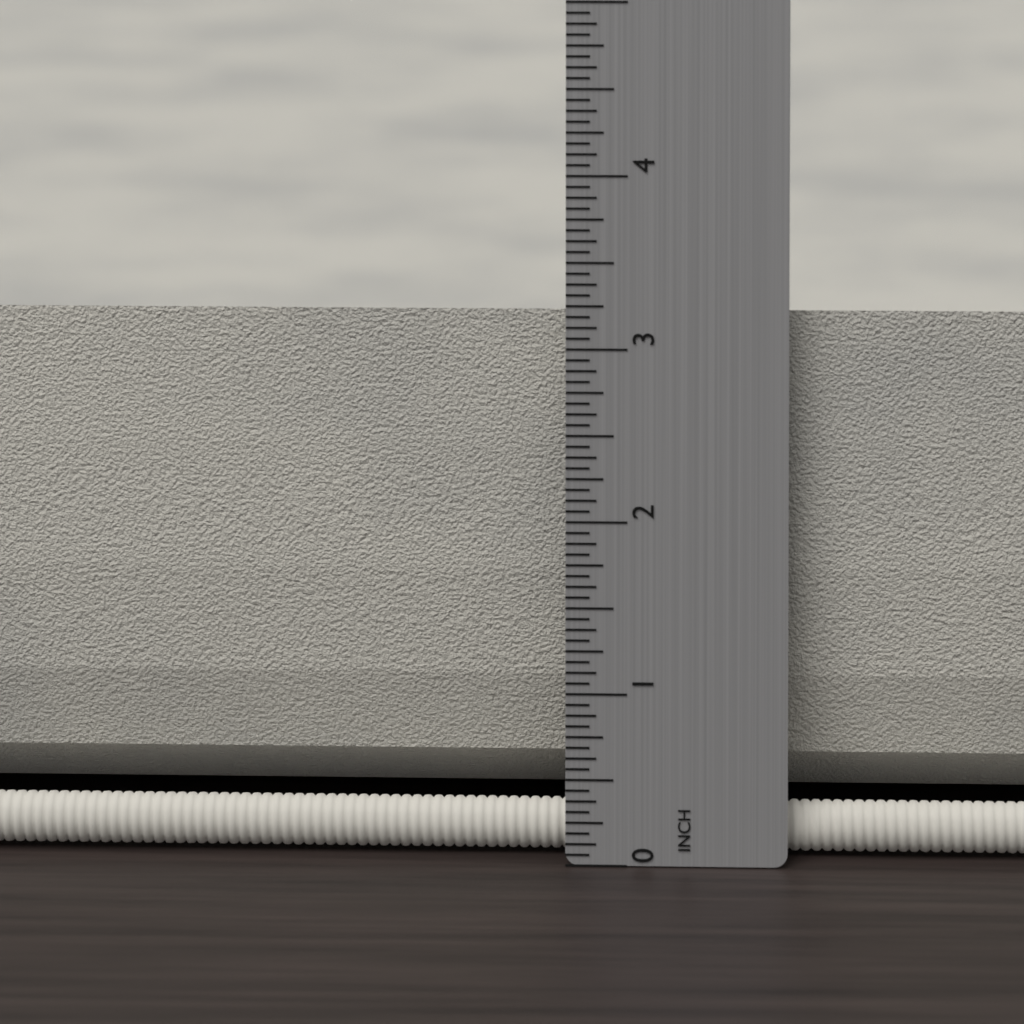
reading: 3.1875 in
